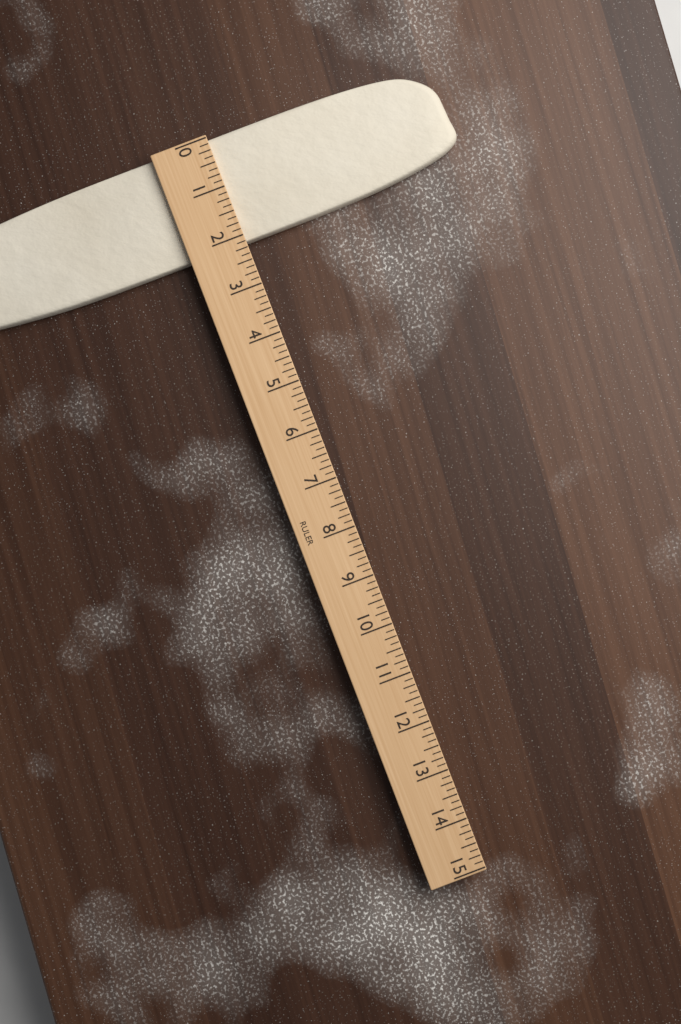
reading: 2.125 (no unit)
